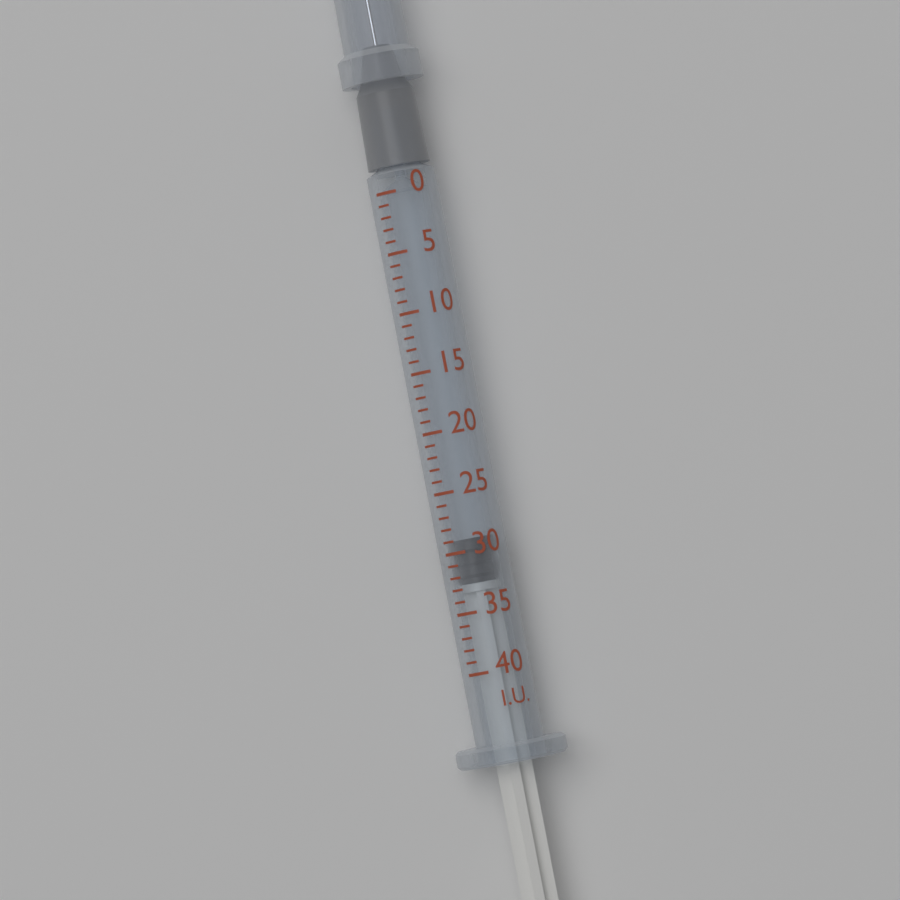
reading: 29 I.U.
